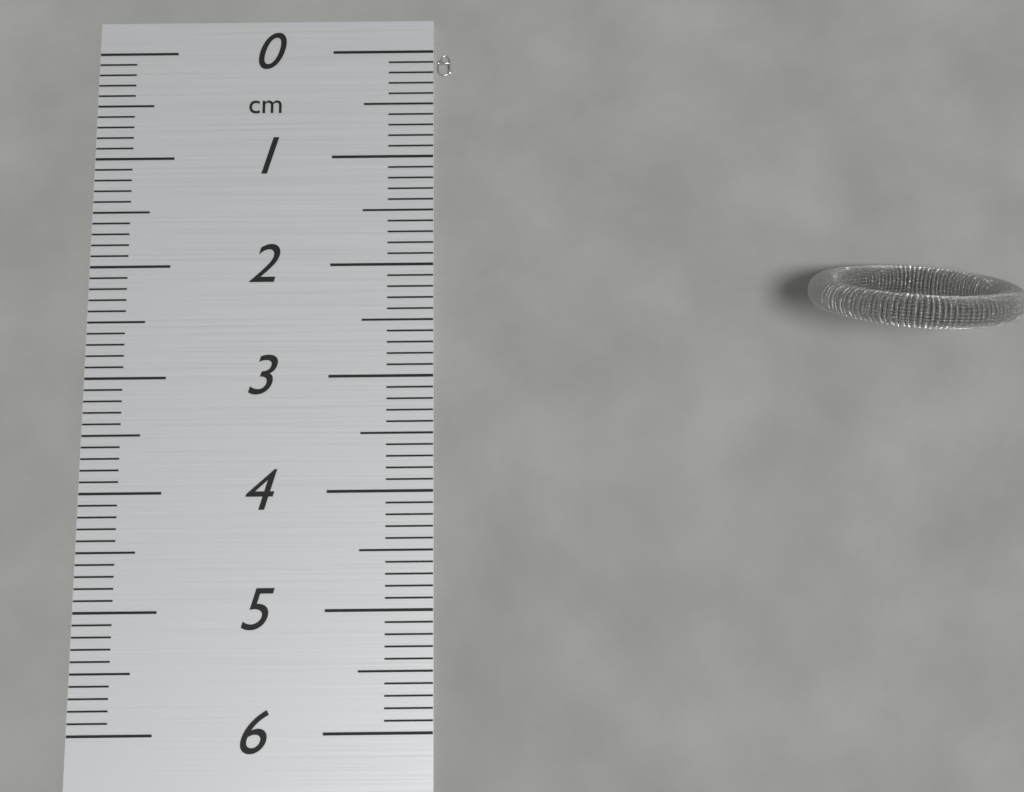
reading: 0.2 cm
